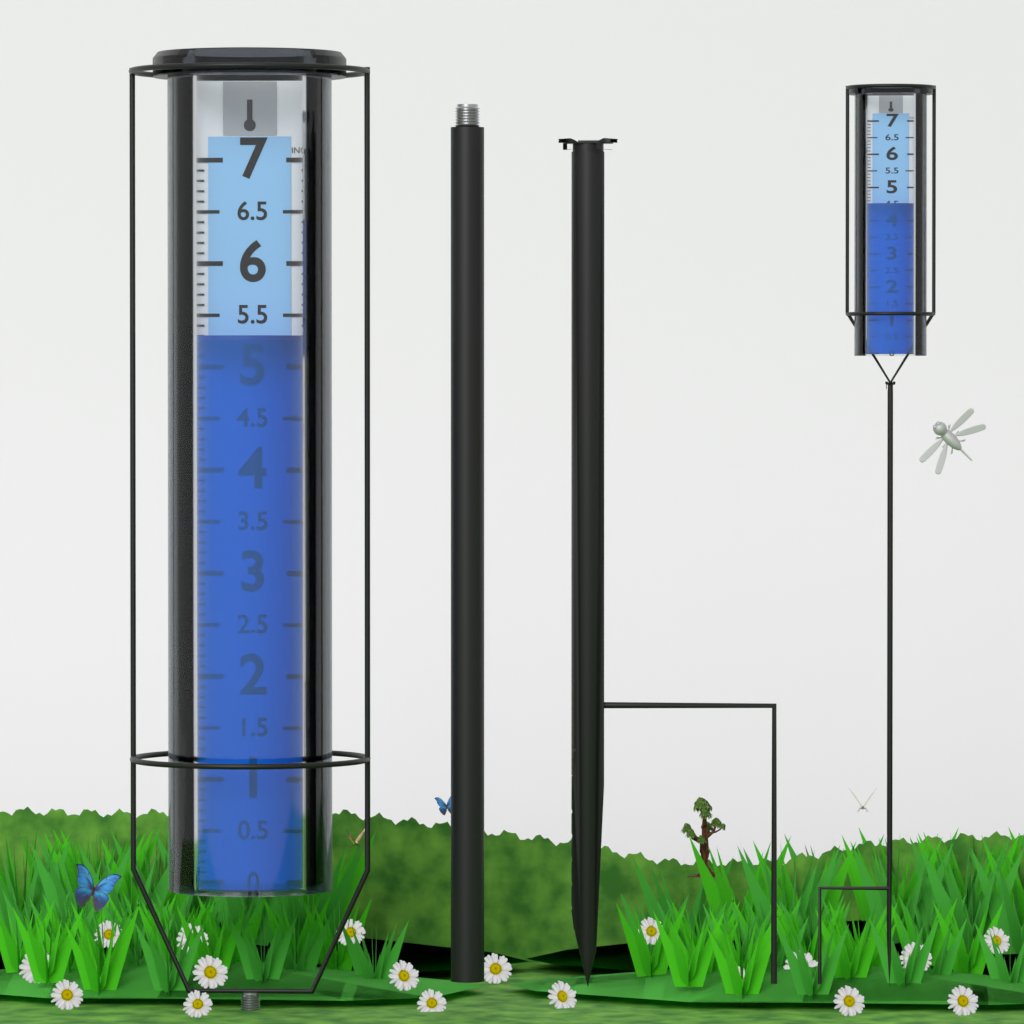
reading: 5.3 in
